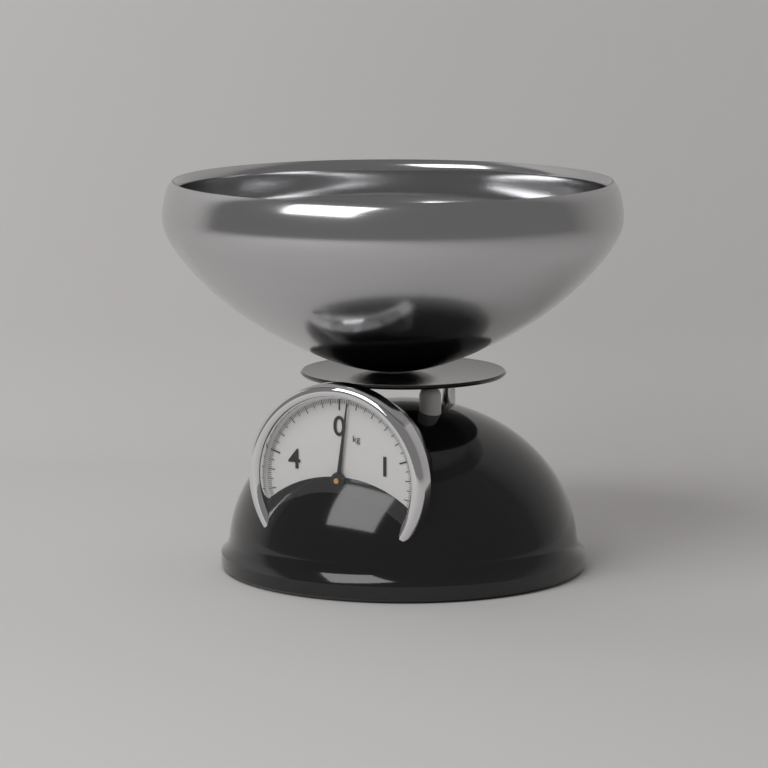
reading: 0.10 kg
